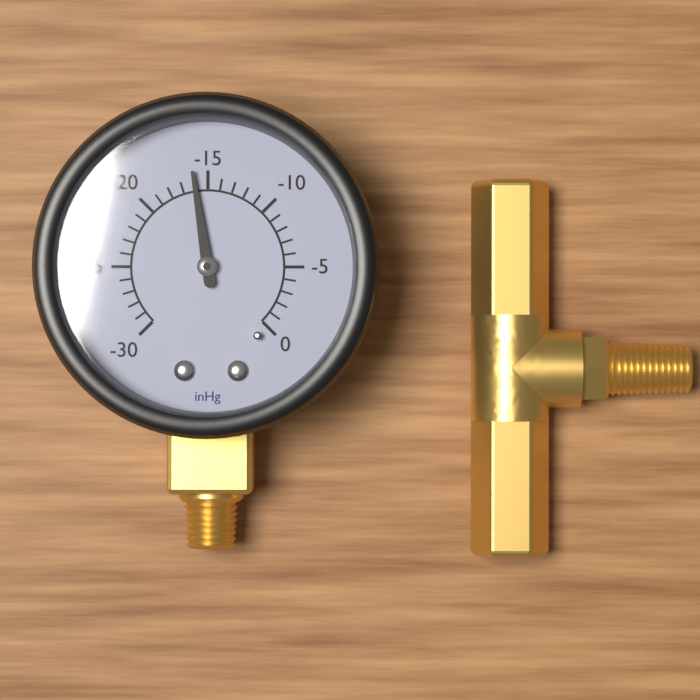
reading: -16 inHg
